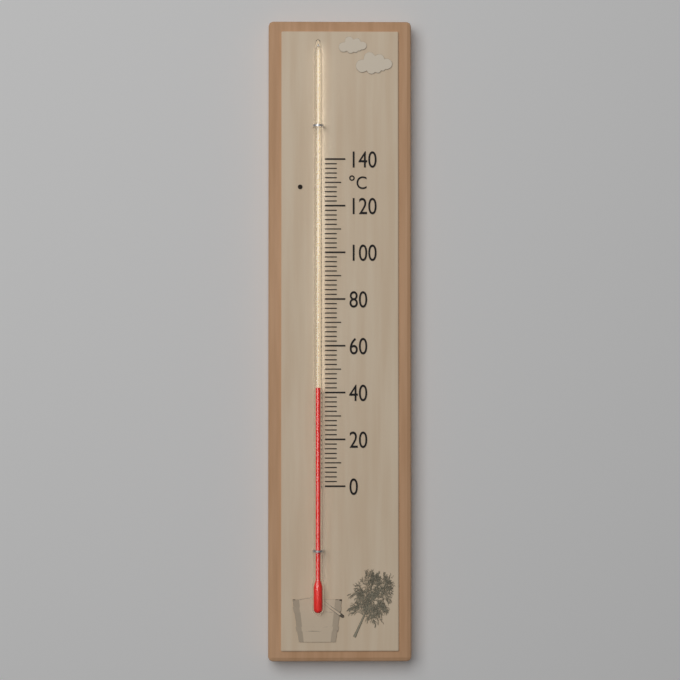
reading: 42 °C
